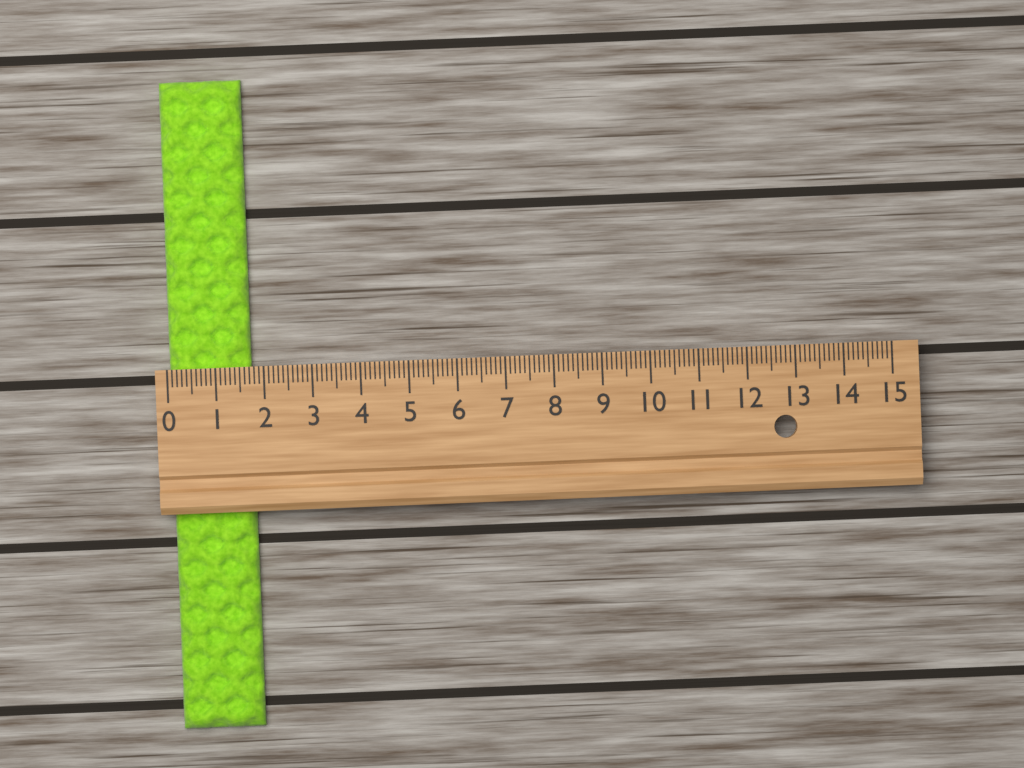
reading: 1.7 (no unit)
